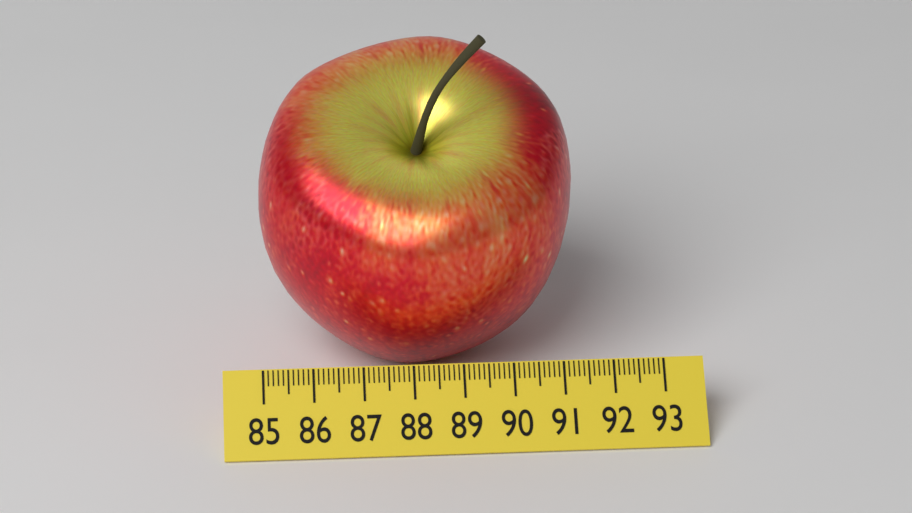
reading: 91.4 (no unit)
